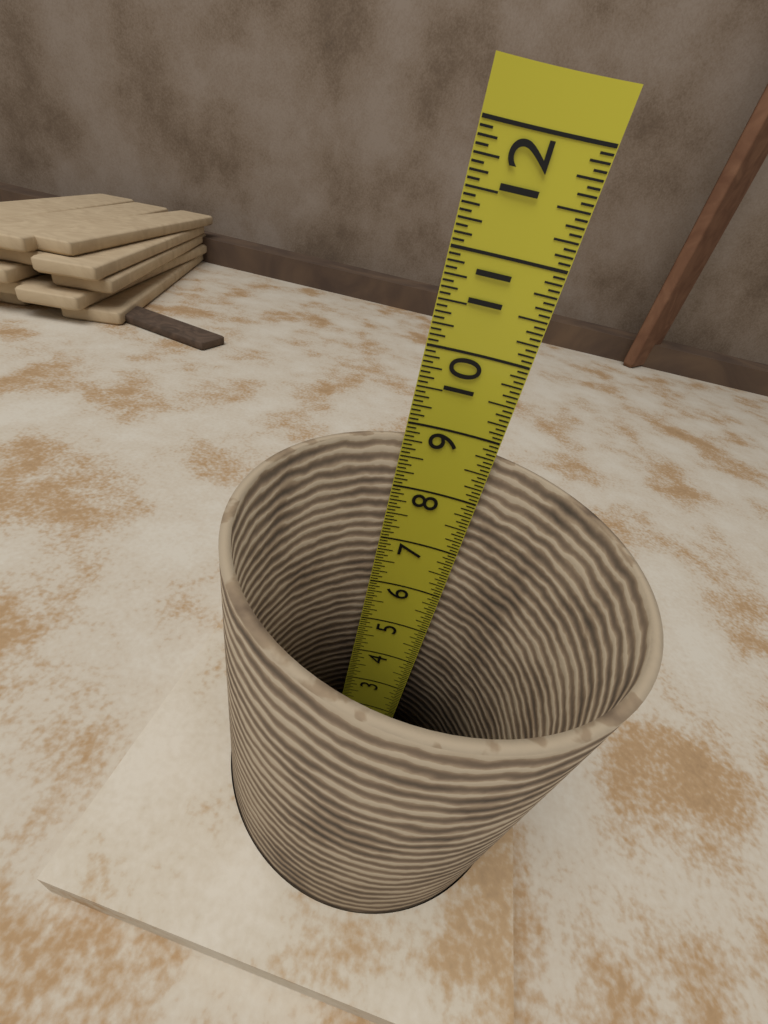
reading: 8.7500 in
